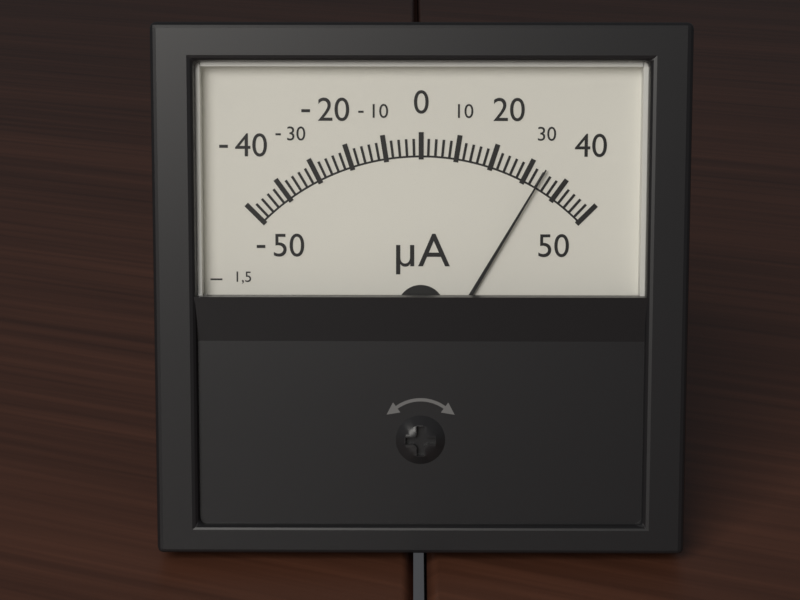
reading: 34 µA
